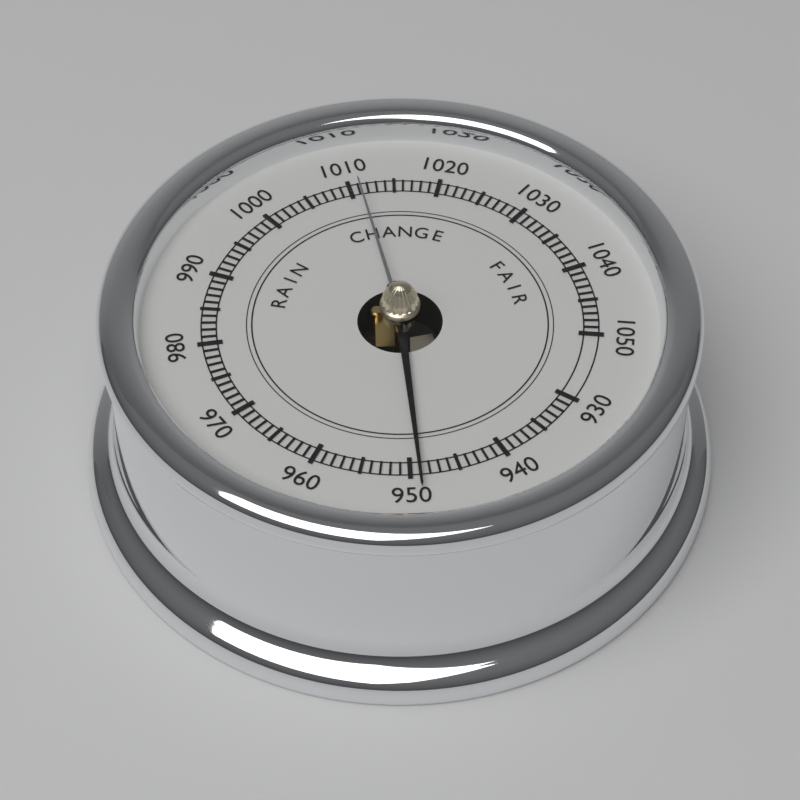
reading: 949 (no unit)
